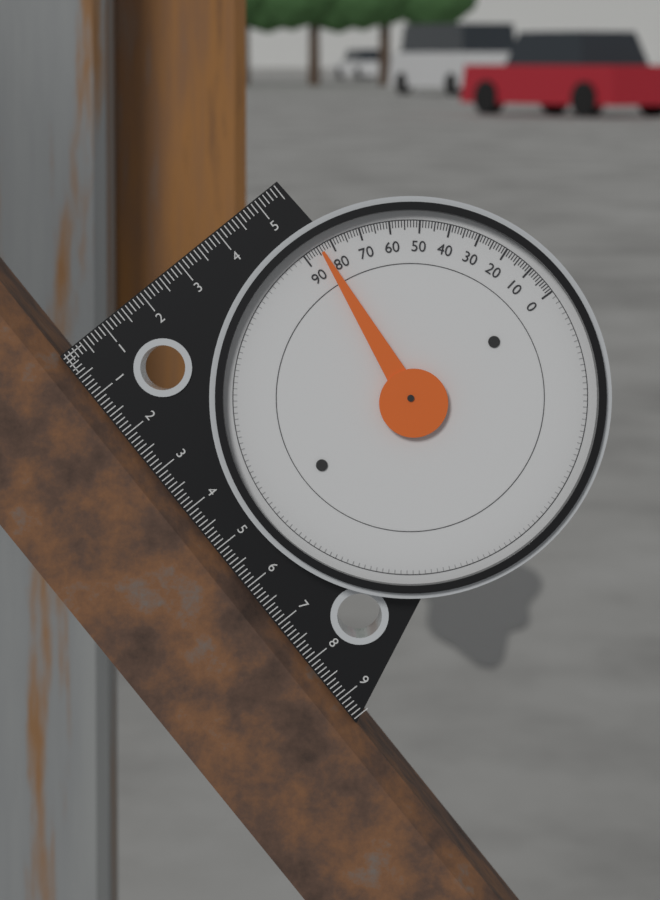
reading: 84 (no unit)
